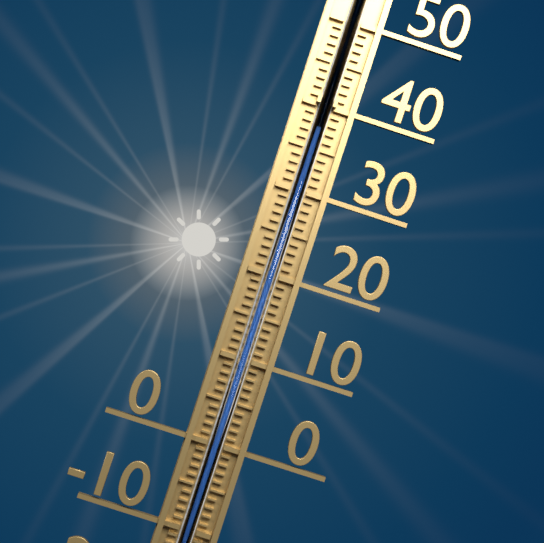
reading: 37 °C
